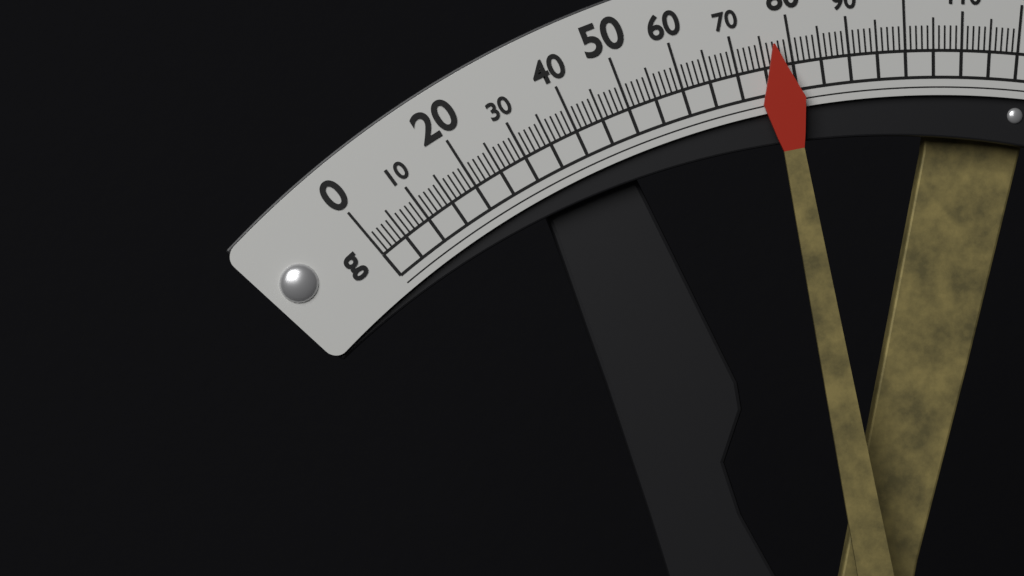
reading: 77 g
